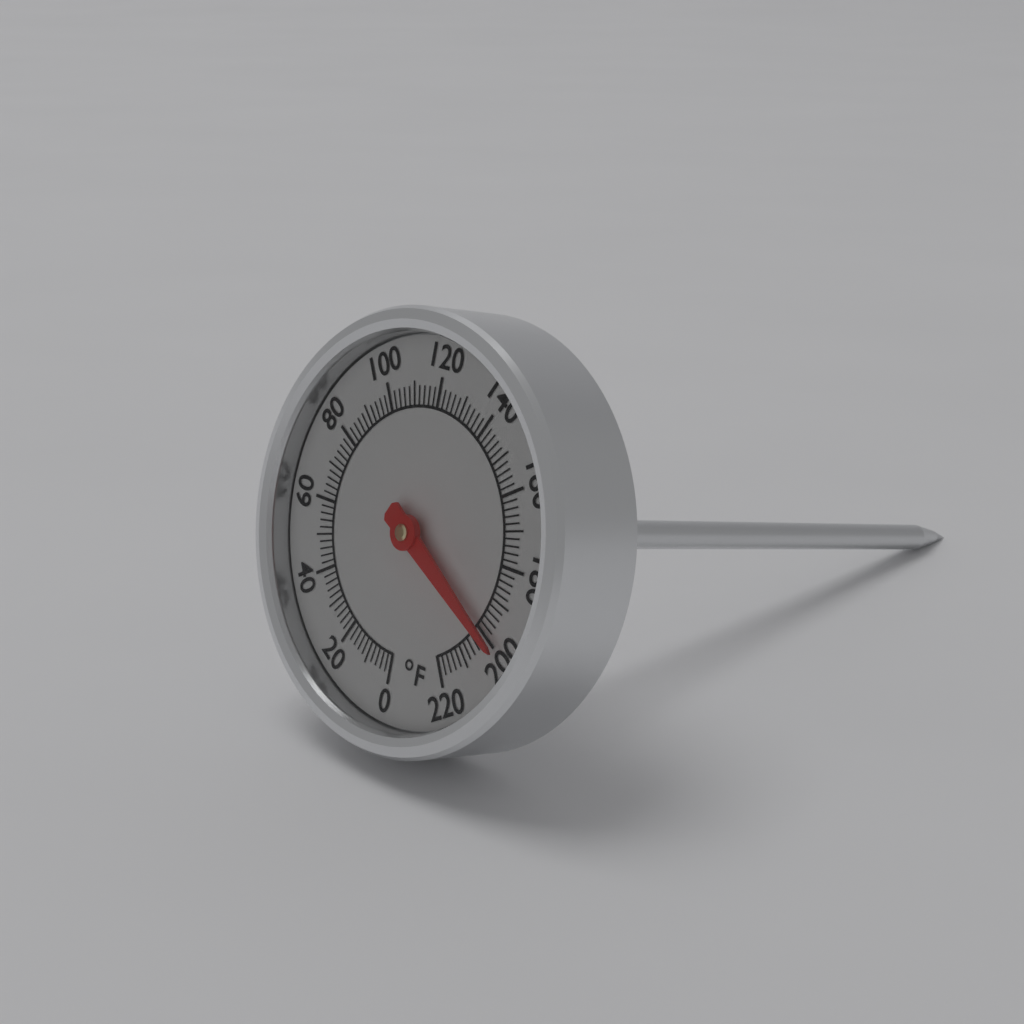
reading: 200 °F
